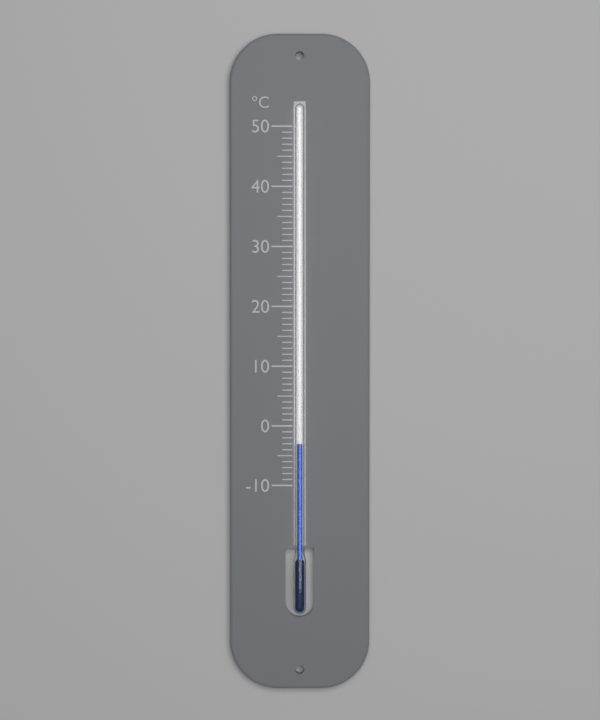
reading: -3 °C
